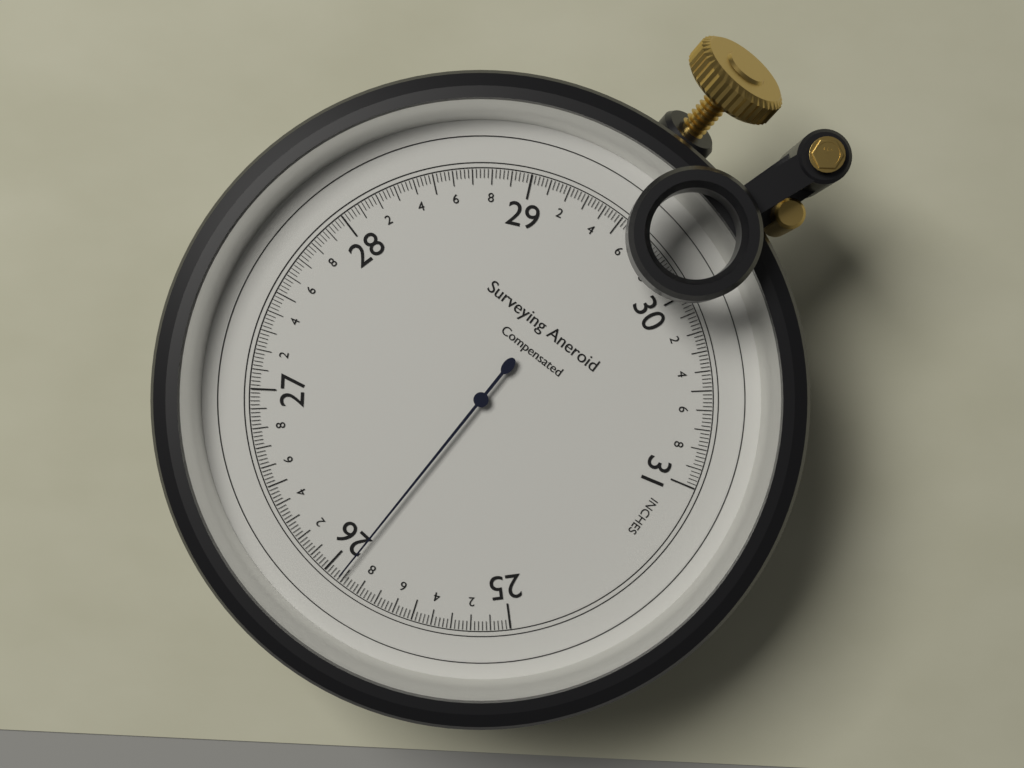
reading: 25.92 inches
